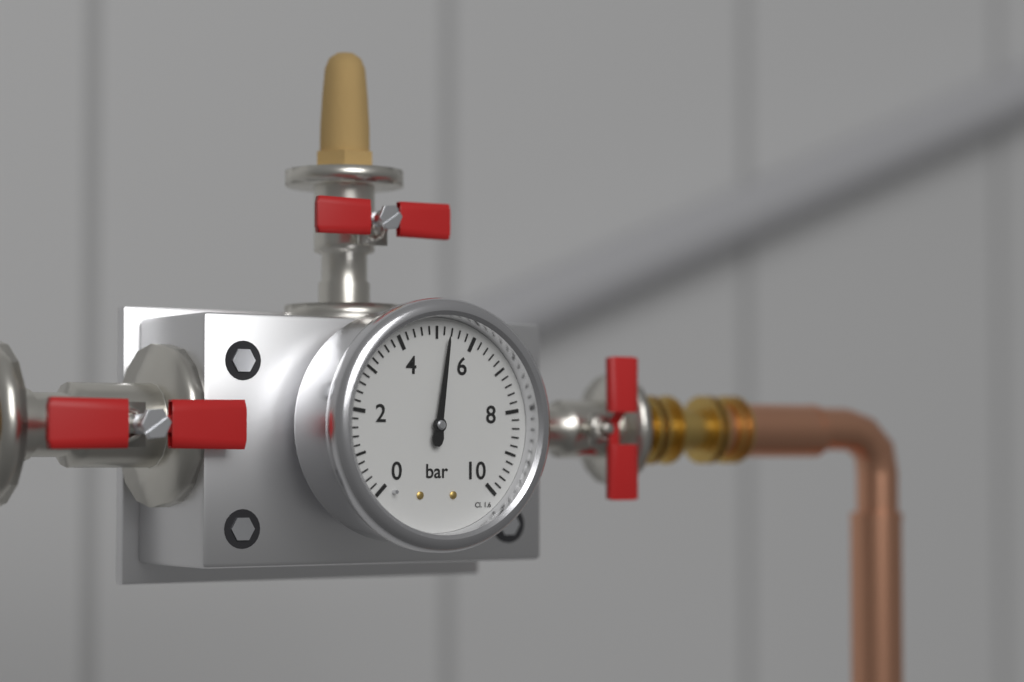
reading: 5.3 bar
